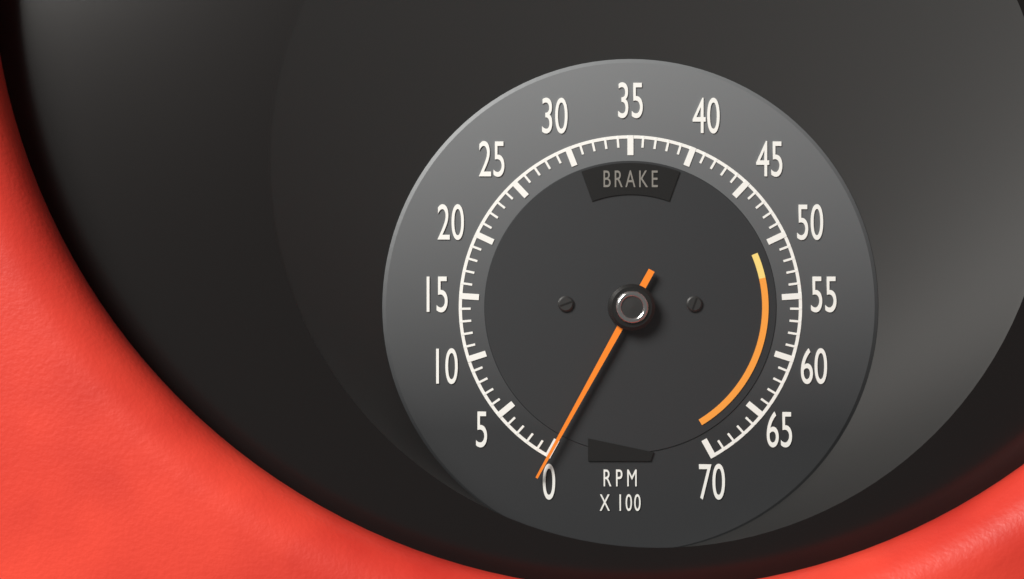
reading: 0 RPM
